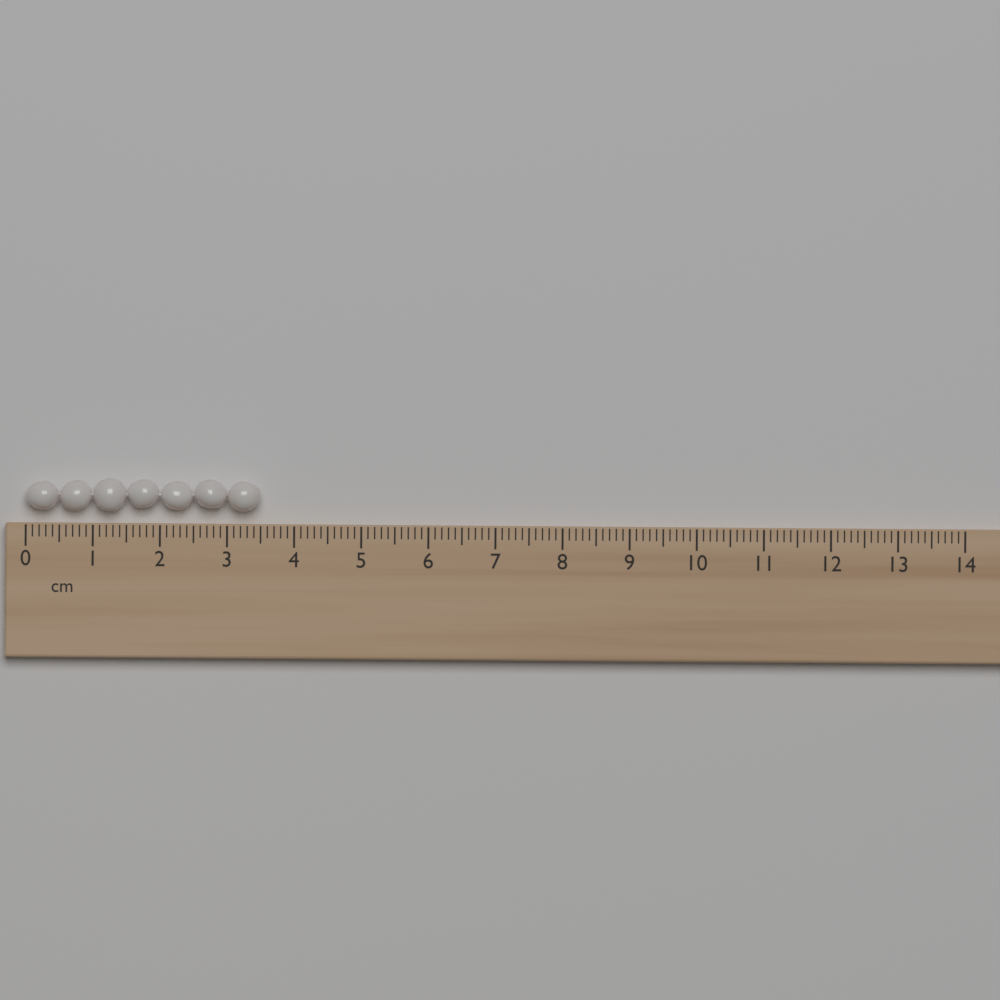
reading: 3.5 cm
